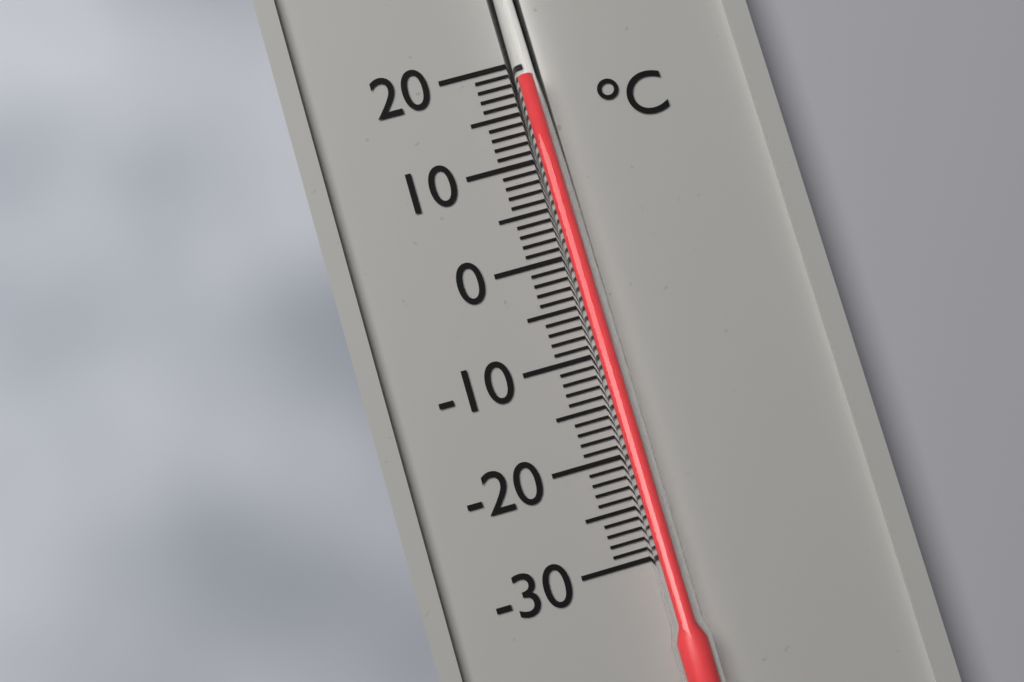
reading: 18 °C
